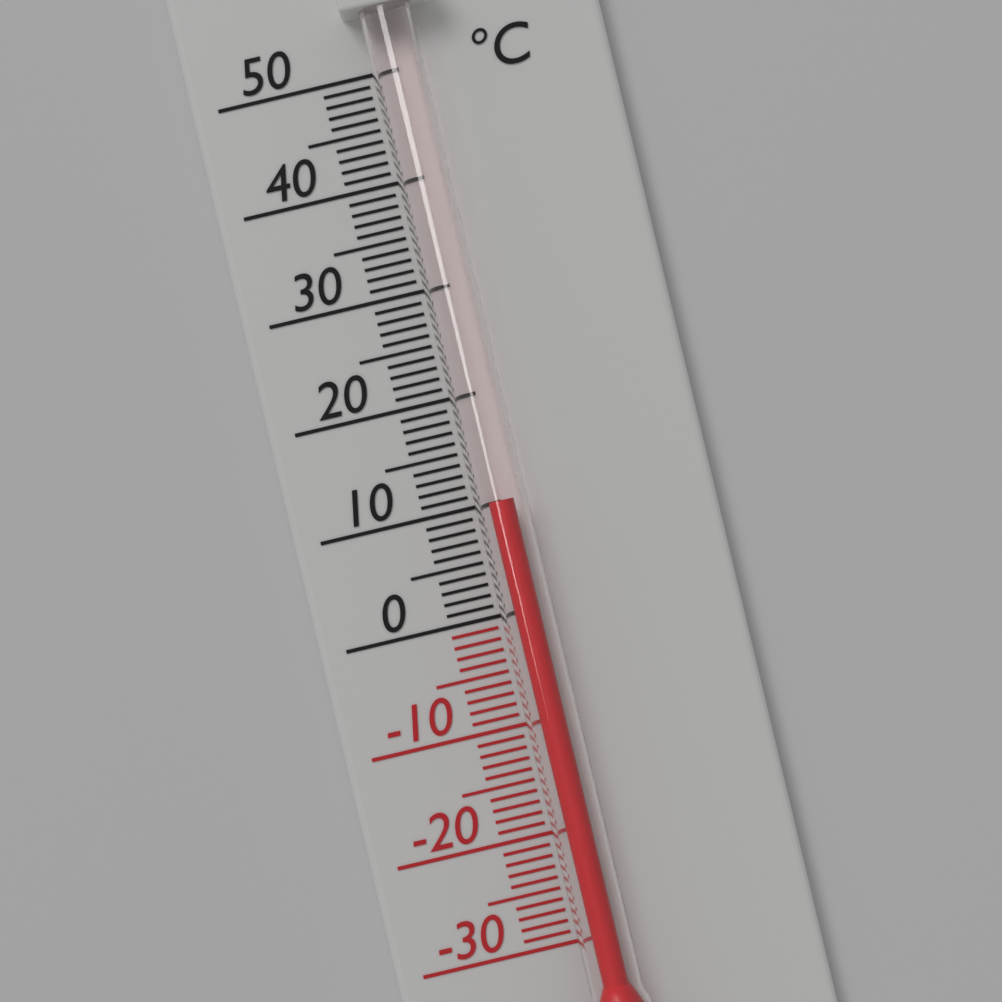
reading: 10 °C
